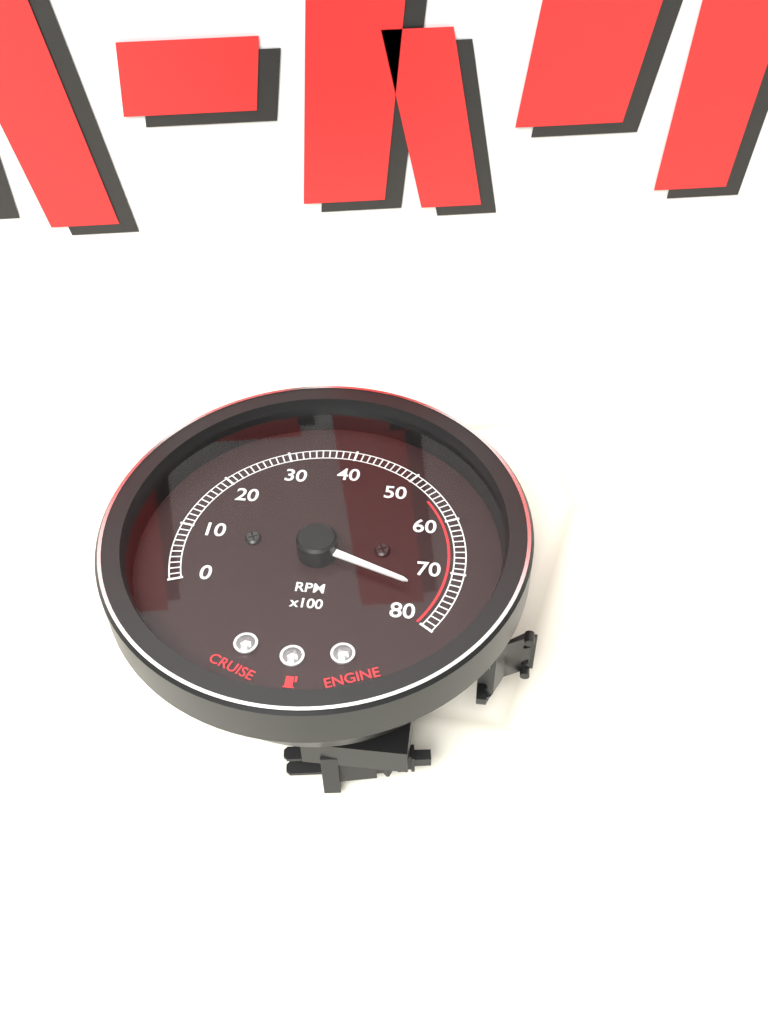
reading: 7500 RPM
